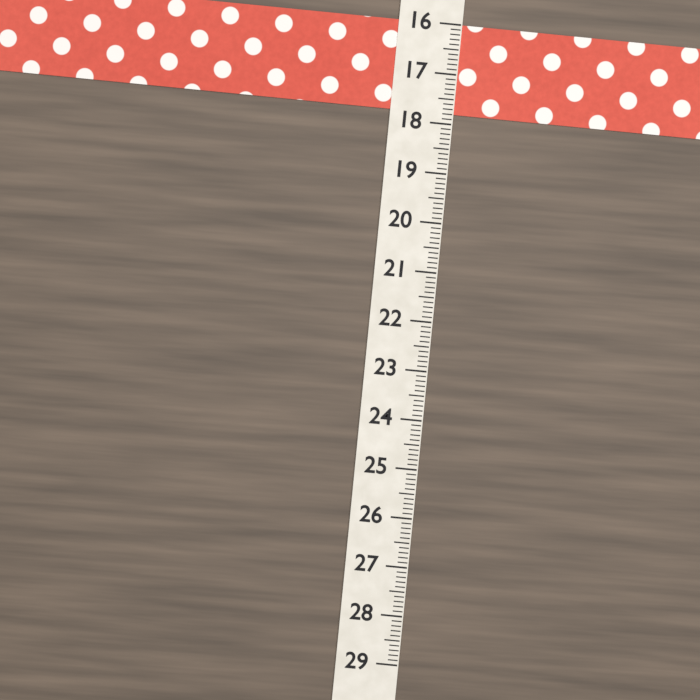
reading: 17.8 (no unit)
